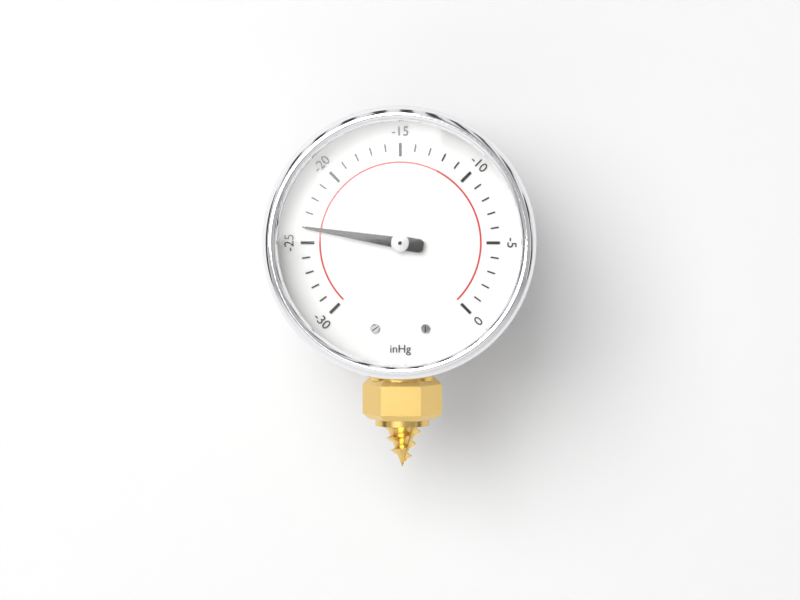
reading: -24 inHg
